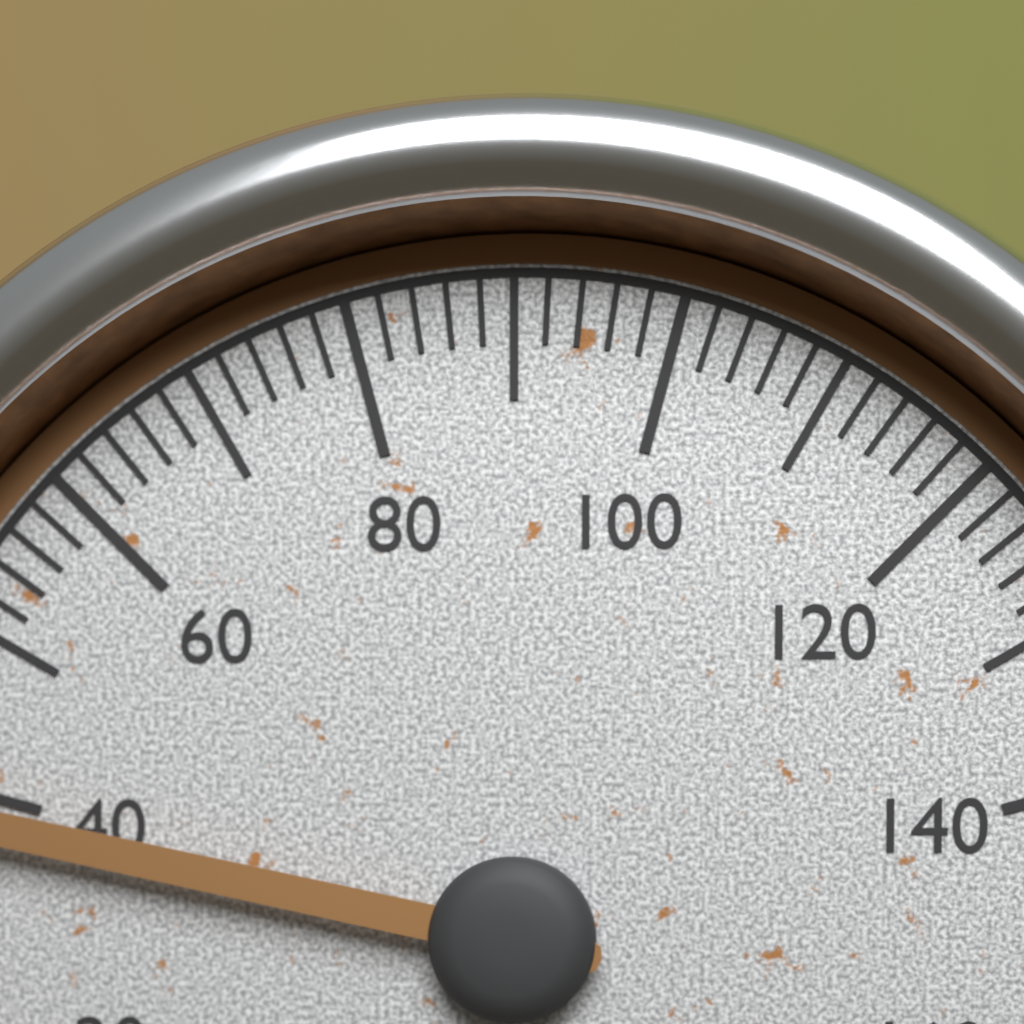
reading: 38 (no unit)
